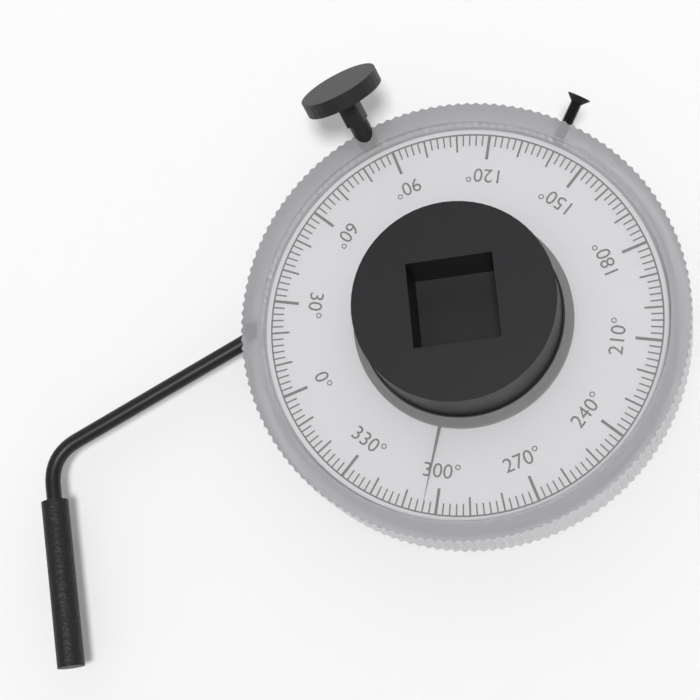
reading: 304 °
